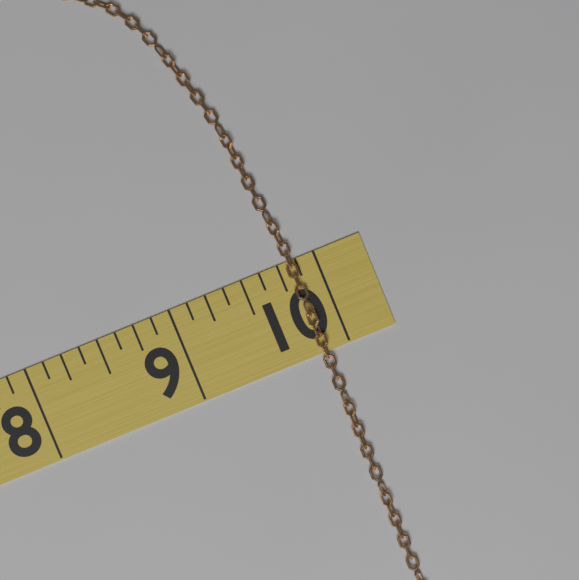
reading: 9.875 (no unit)
